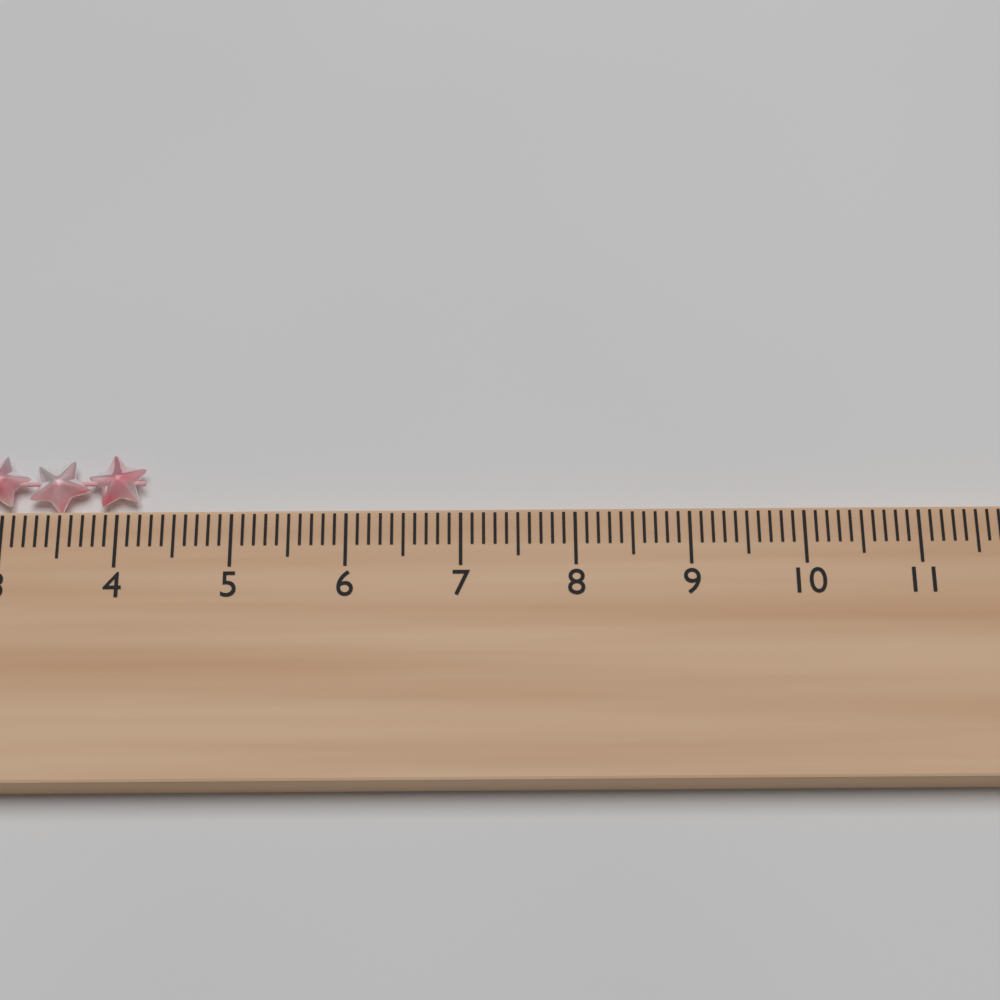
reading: 4.2 cm
